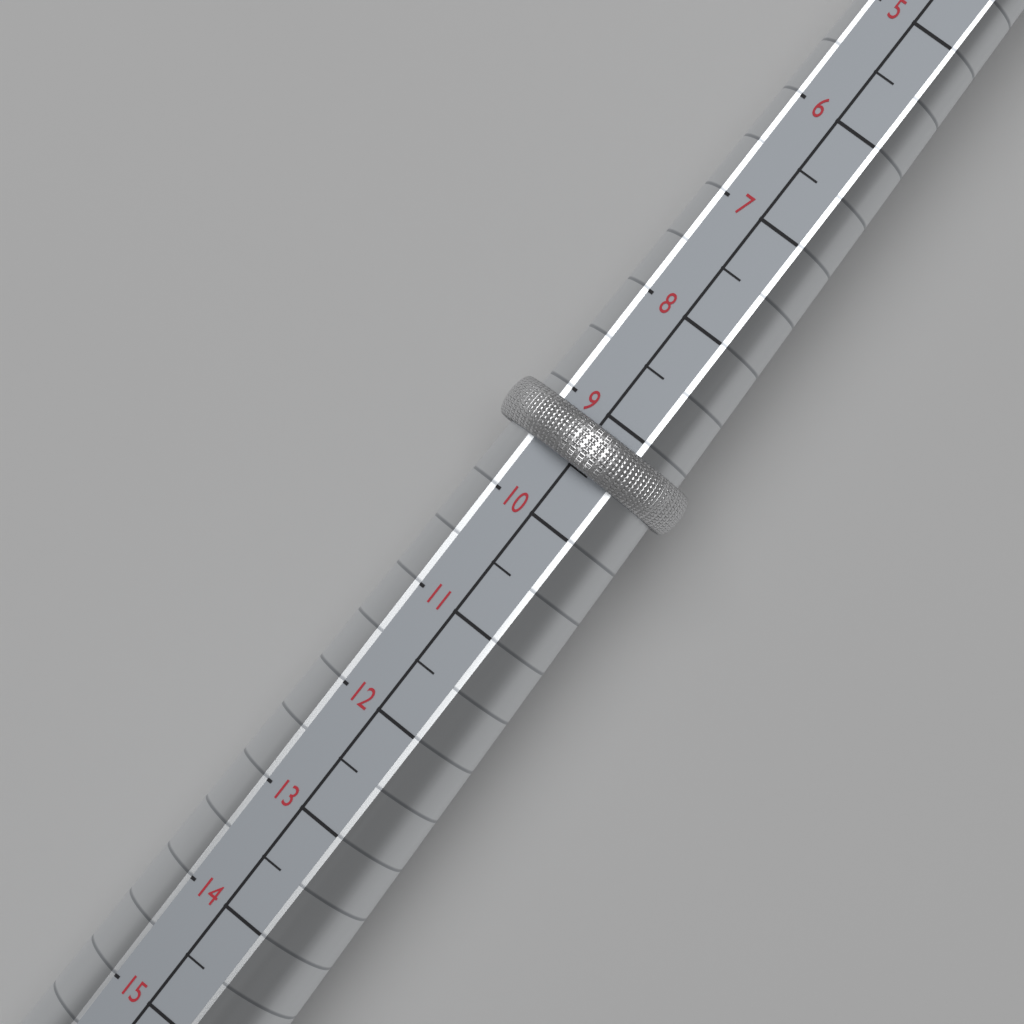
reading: 9.5 (no unit)
